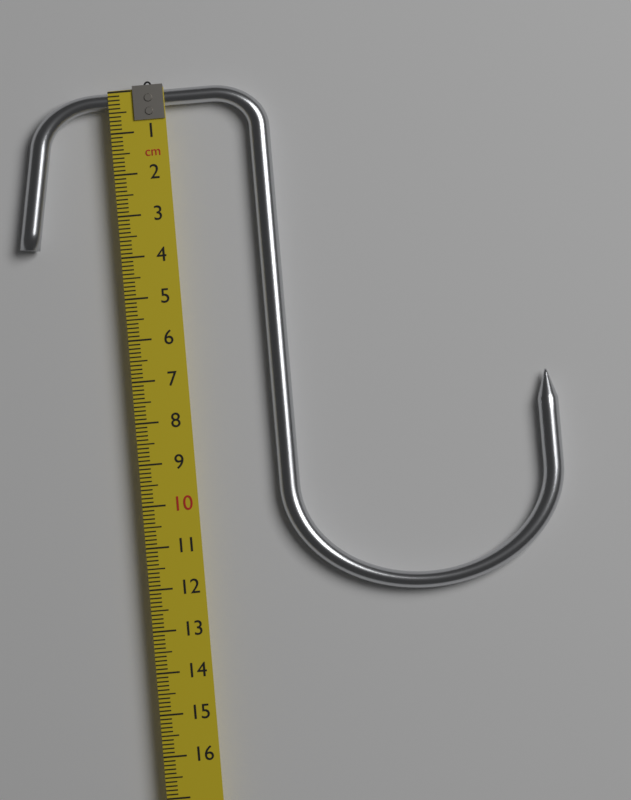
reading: 12.5 cm
